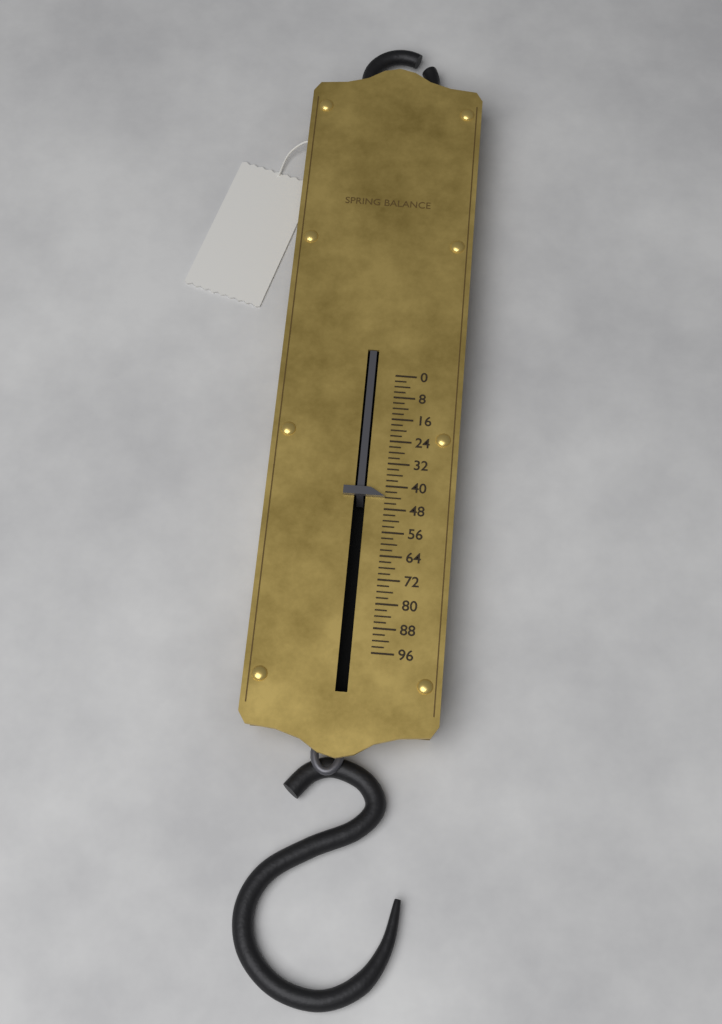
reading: 44 (no unit)
